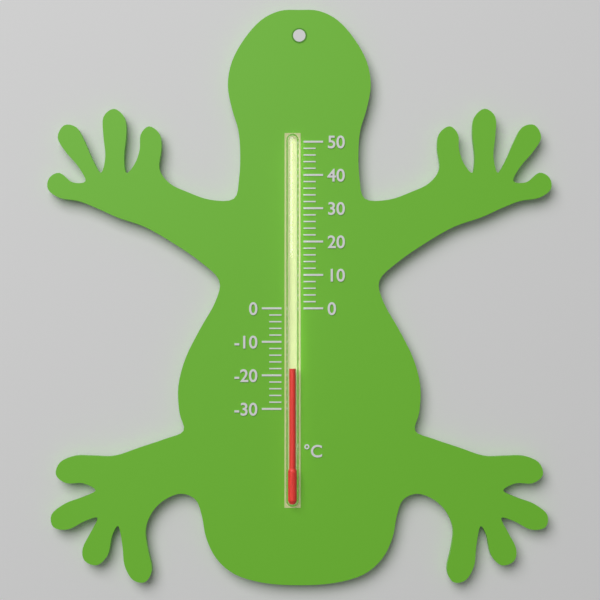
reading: -18 °C
